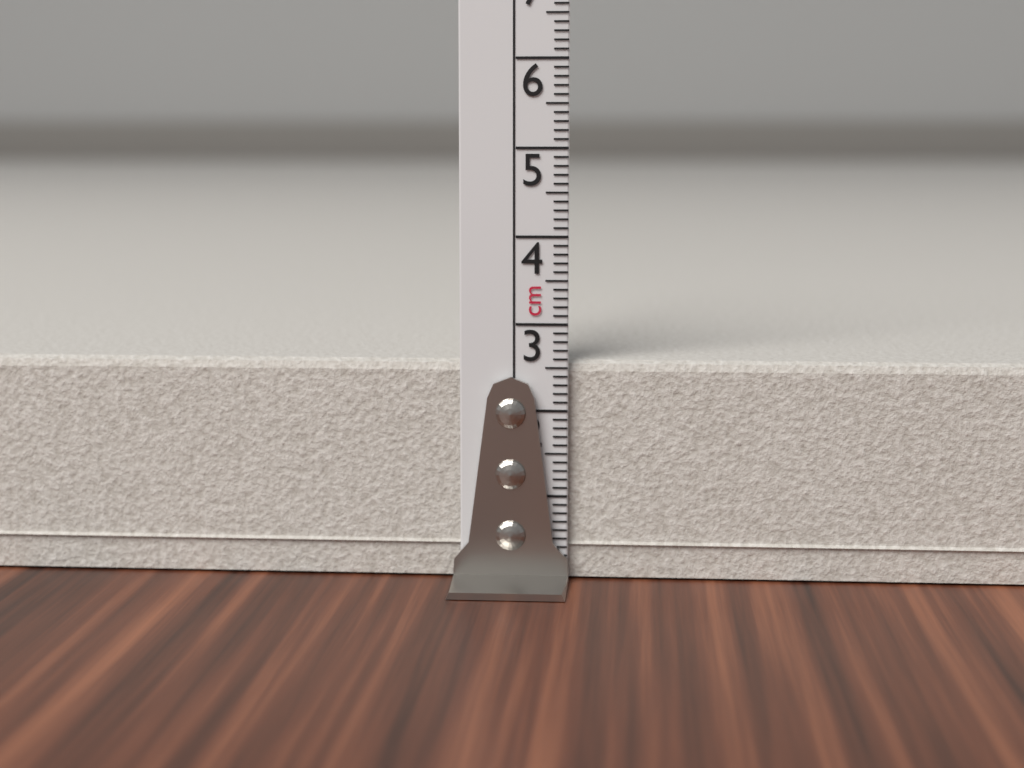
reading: 2.6 cm
